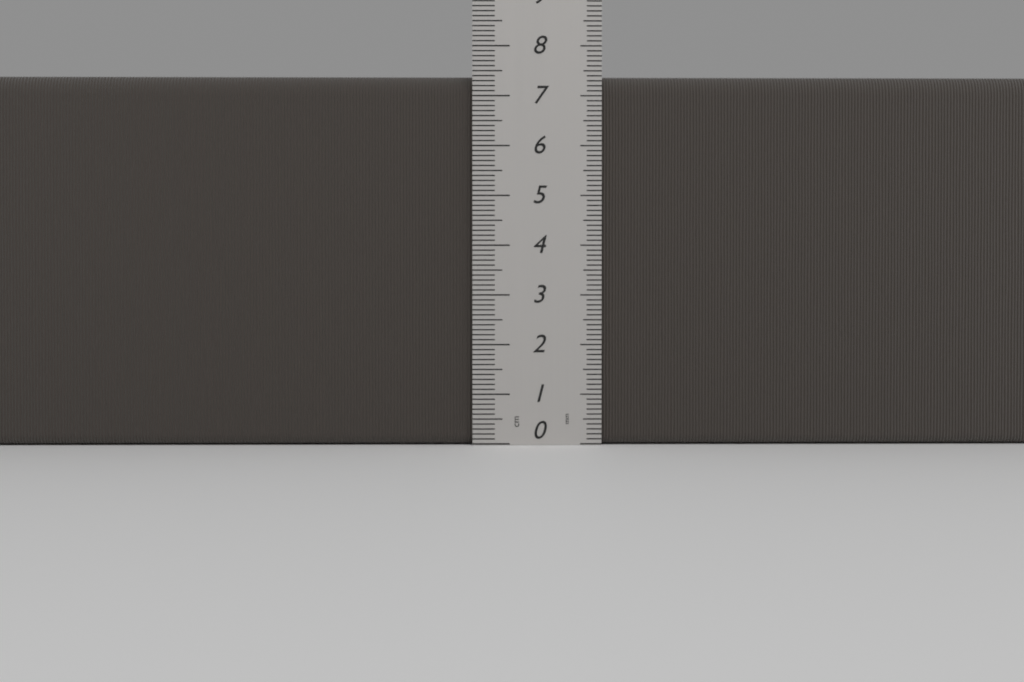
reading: 7.4 cm
